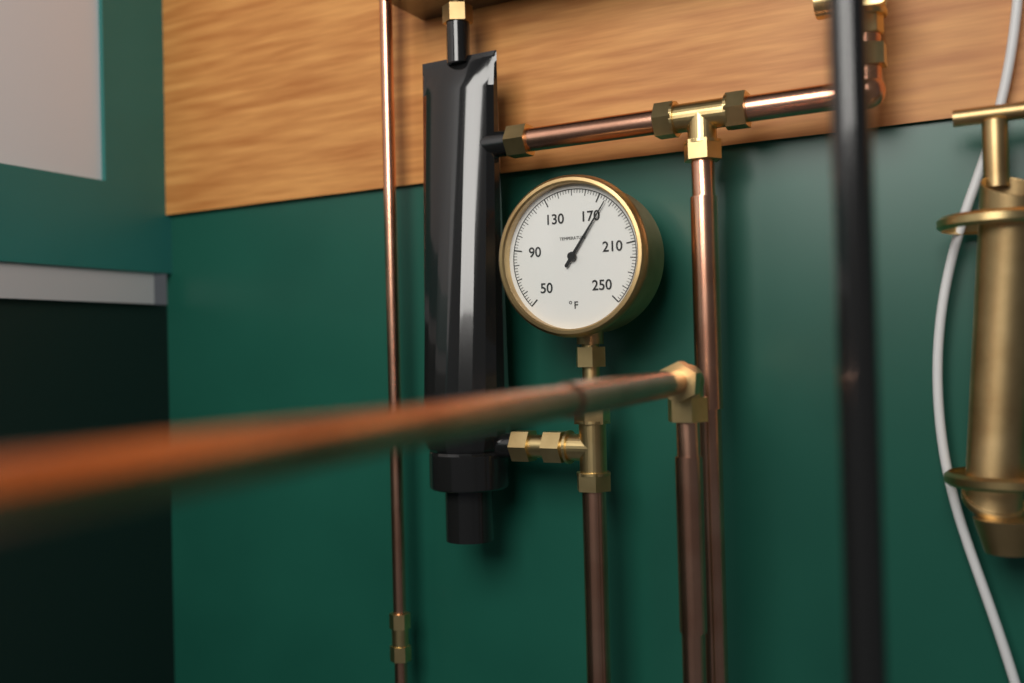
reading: 176 °F
